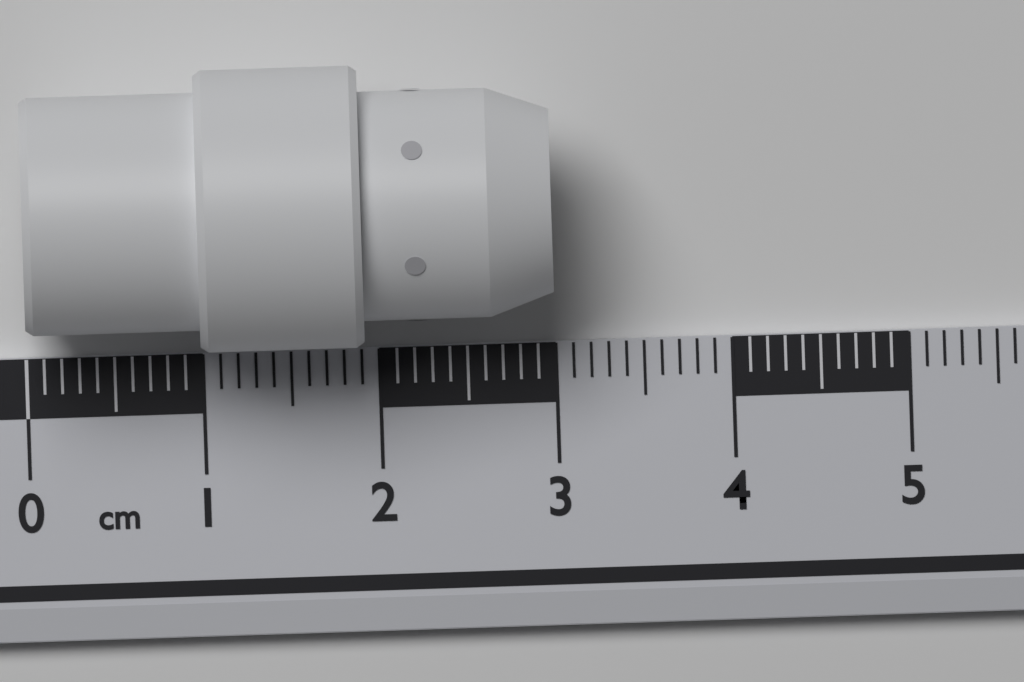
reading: 3.0 cm
